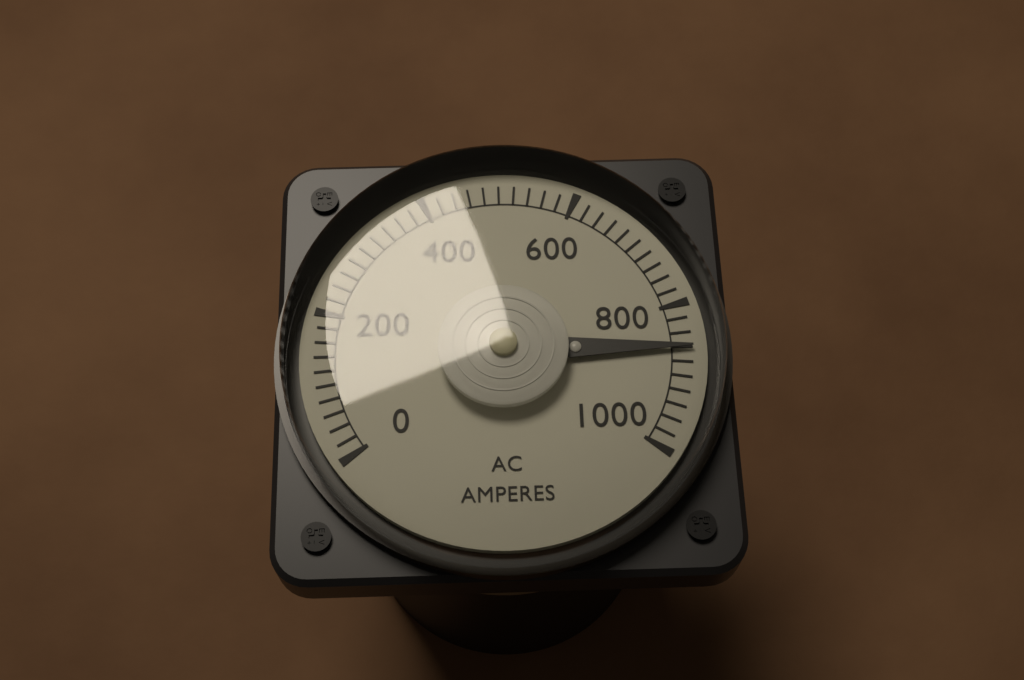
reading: 860 A
